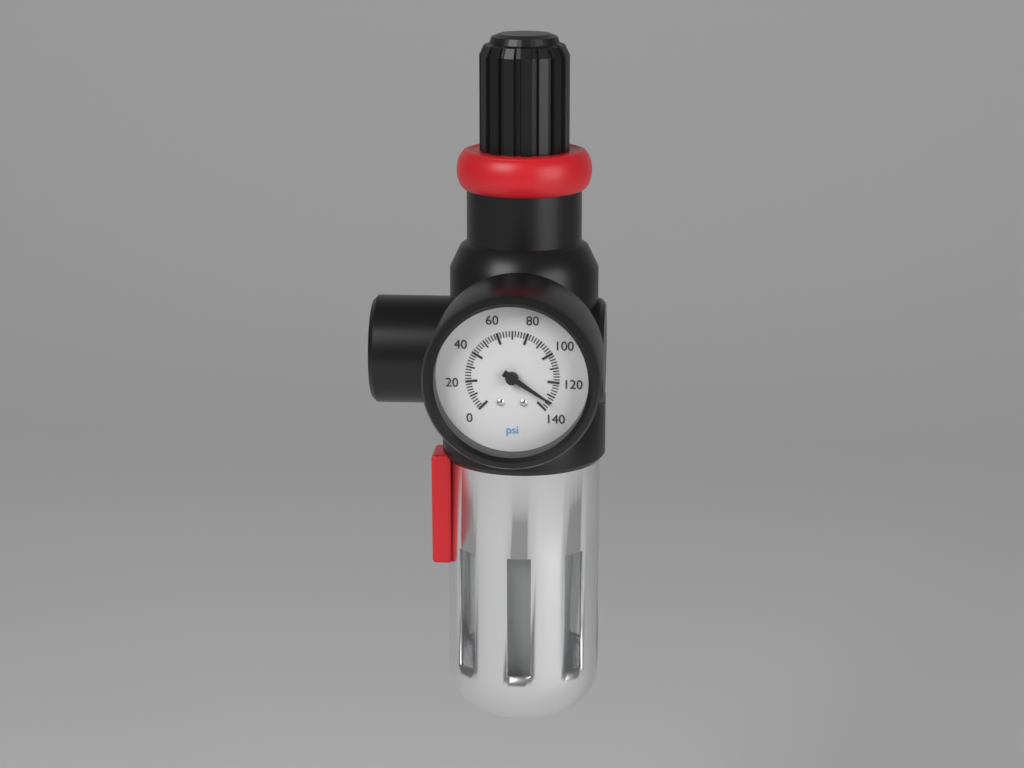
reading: 134 psi
